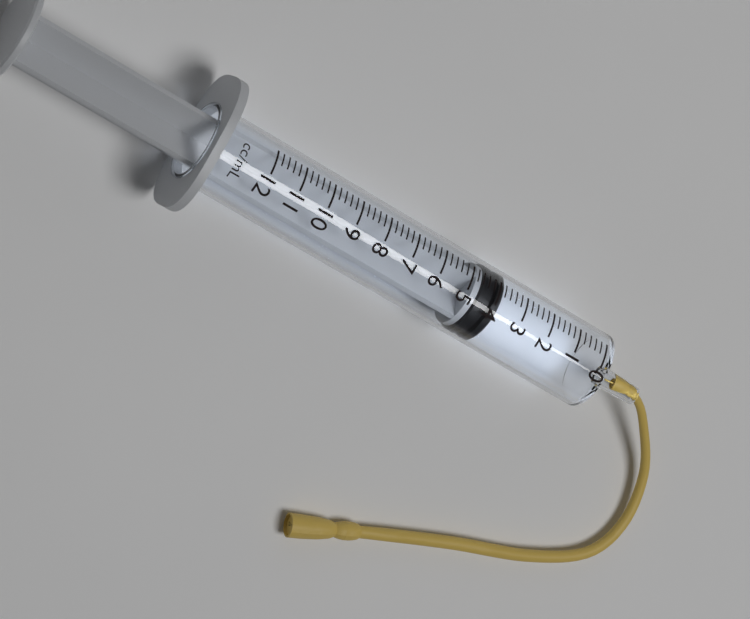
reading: 3.8 ml
